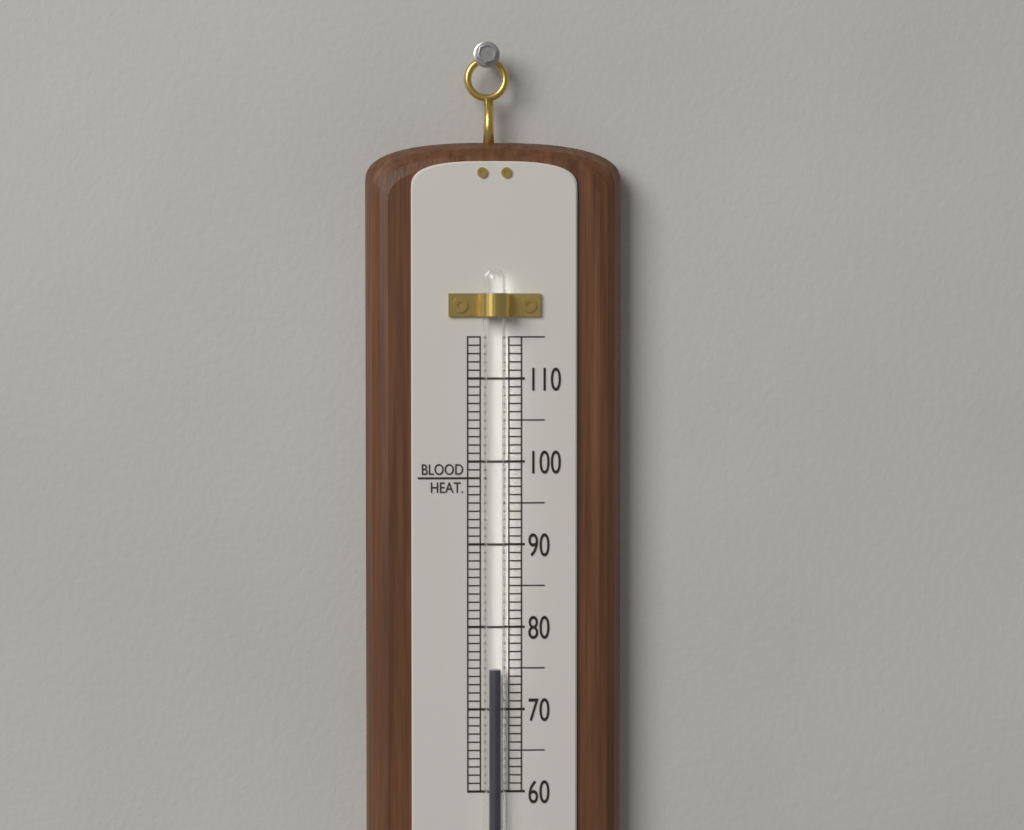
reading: 75 (no unit)
